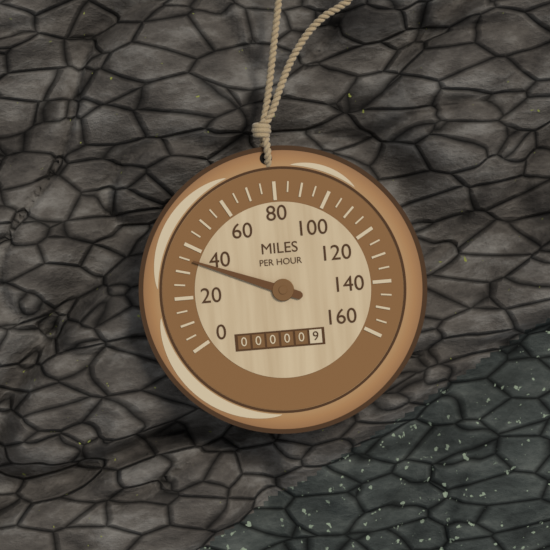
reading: 35 mph
